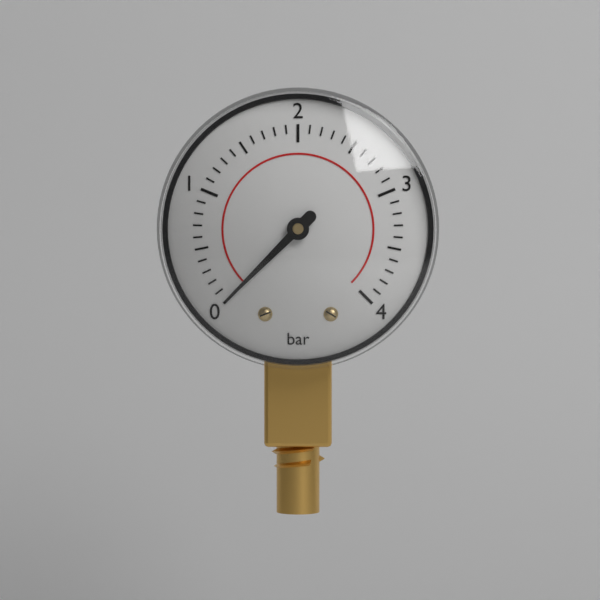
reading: 0.0 bar
